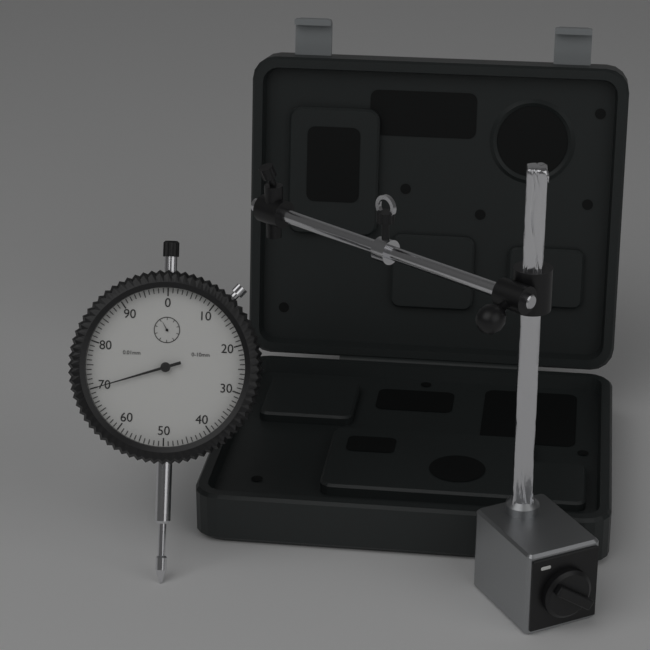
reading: 0.70 mm
